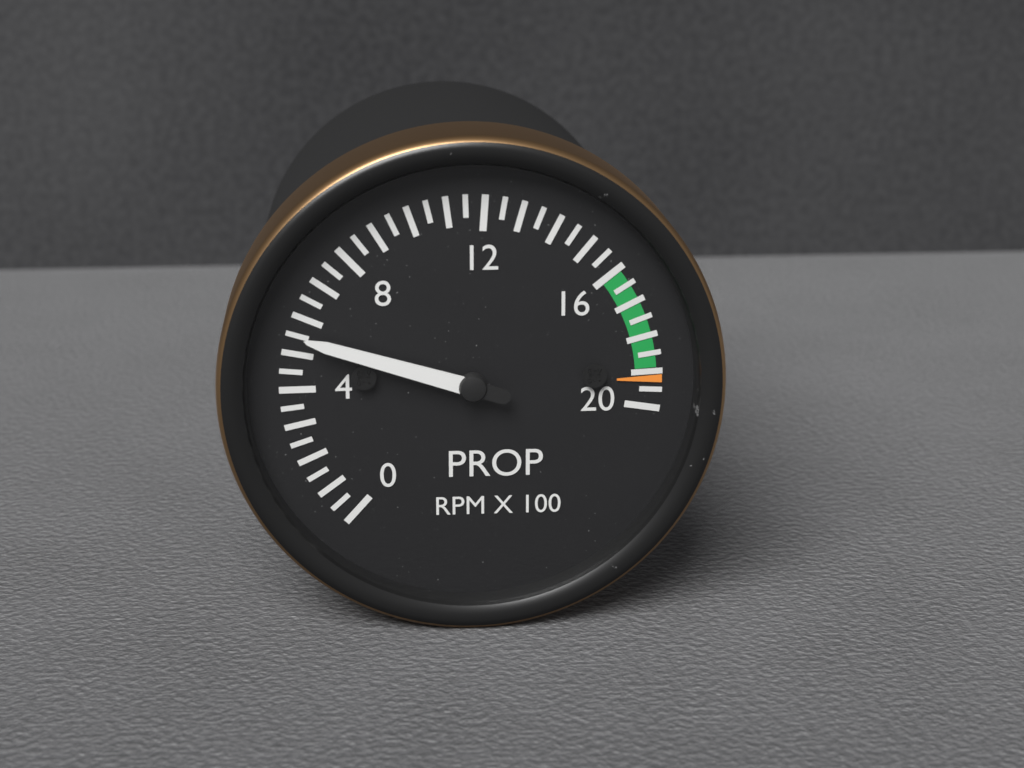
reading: 5.5 RPM X 100
